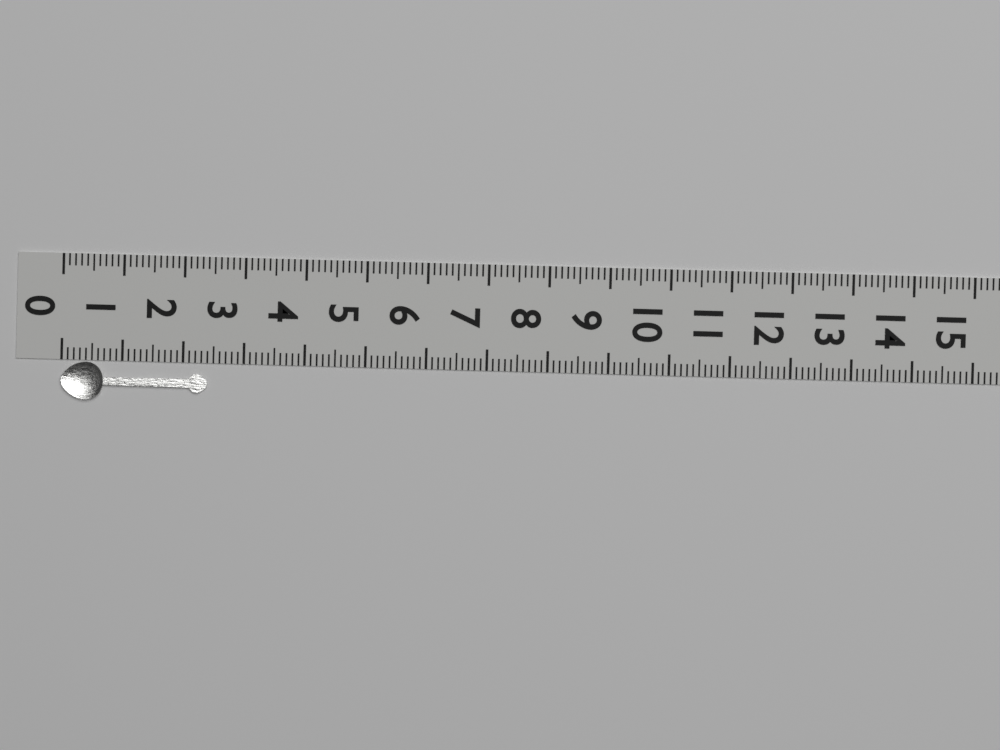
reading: 2.4 (no unit)
